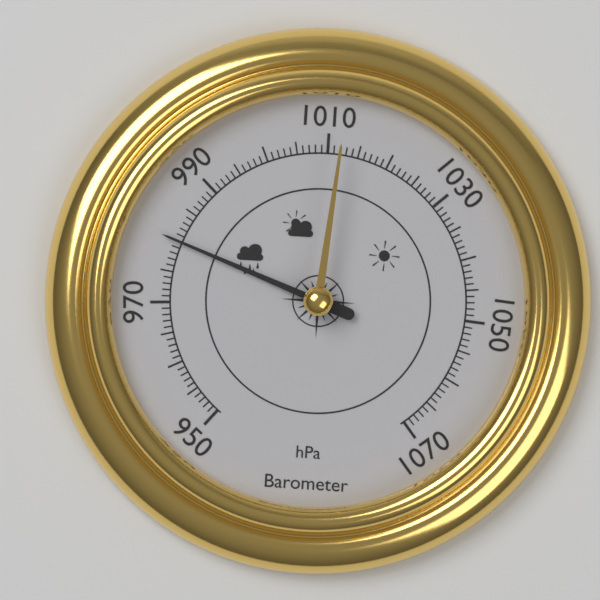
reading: 980 hPa
